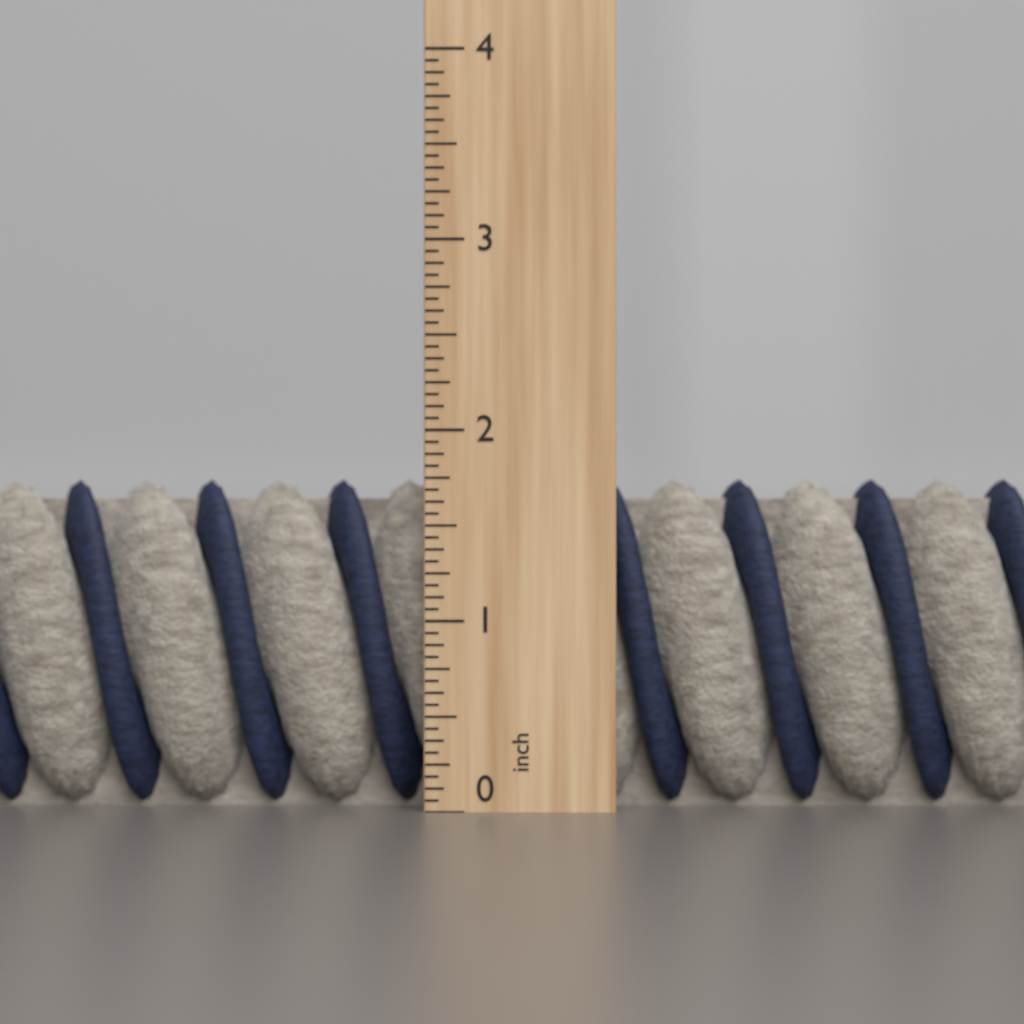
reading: 1.7500 inch
